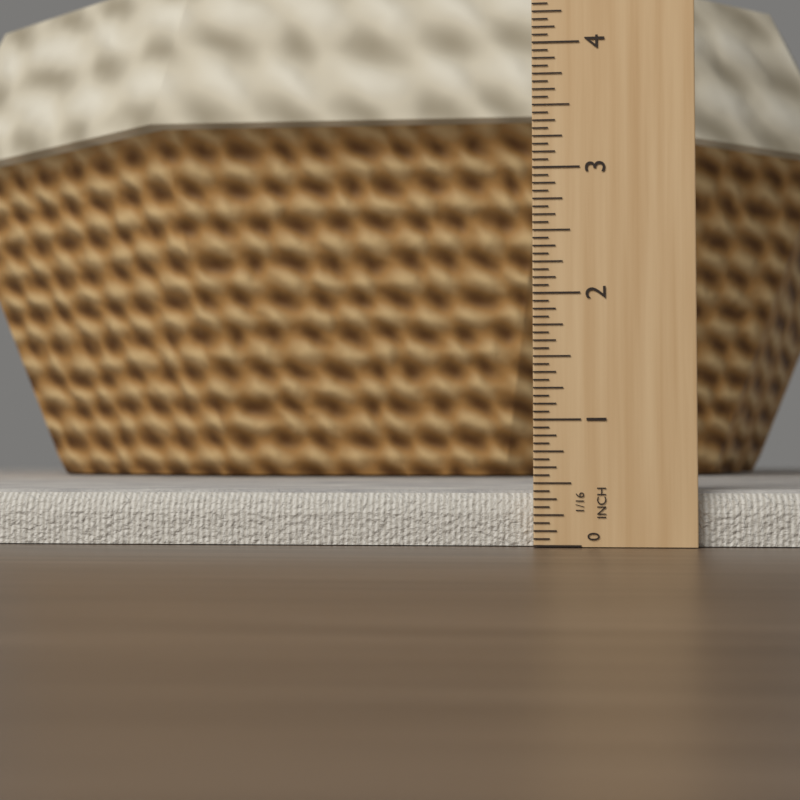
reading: 0.4375 in
